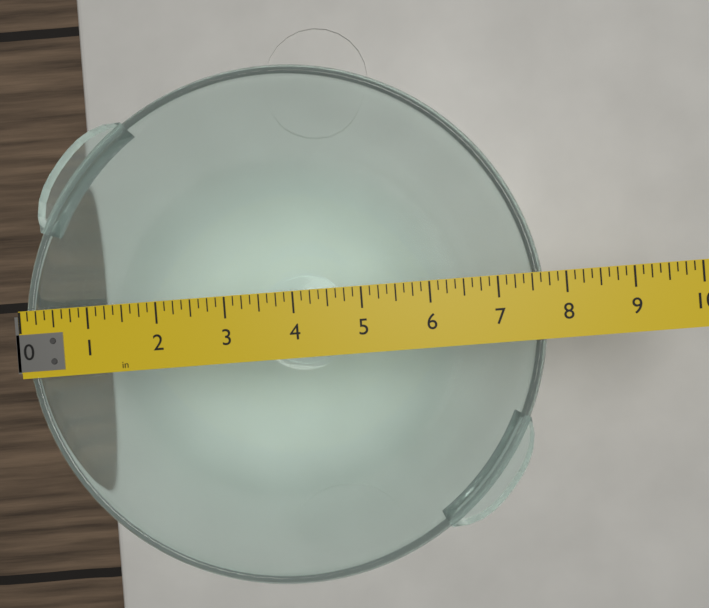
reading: 7.750 in
